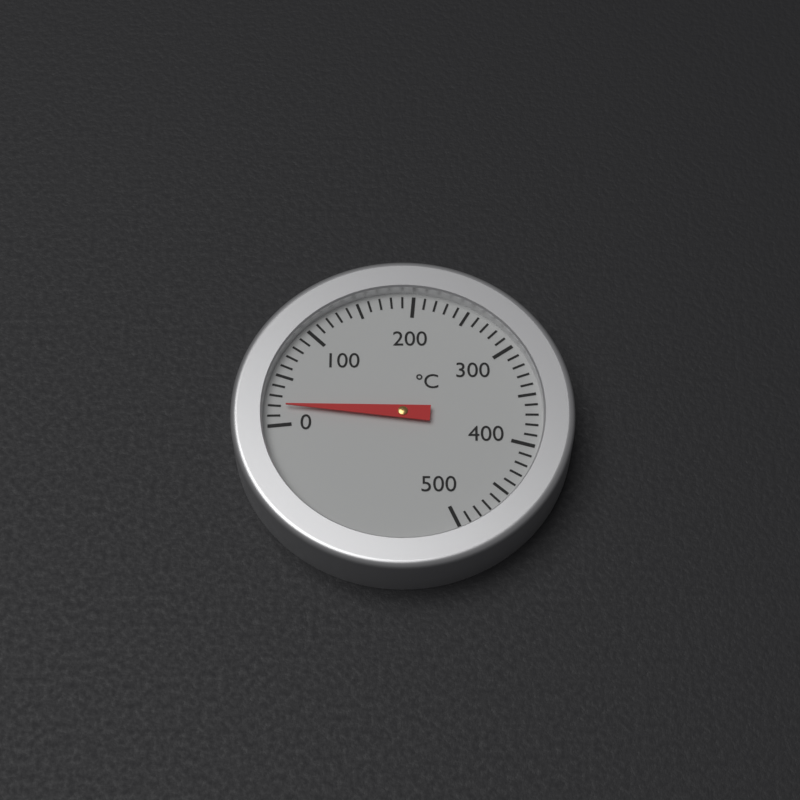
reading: 20 °C
